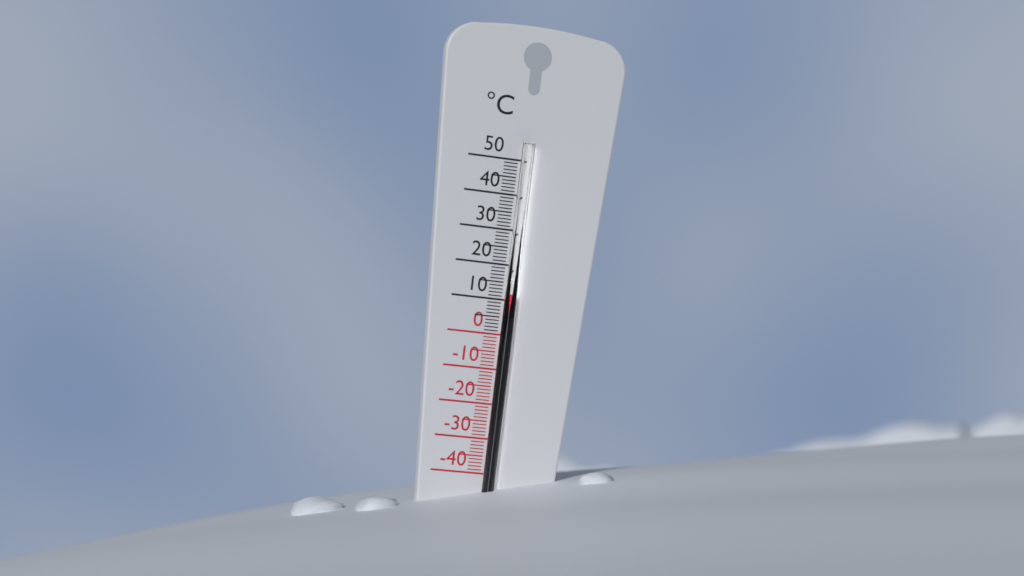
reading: 12 °C
